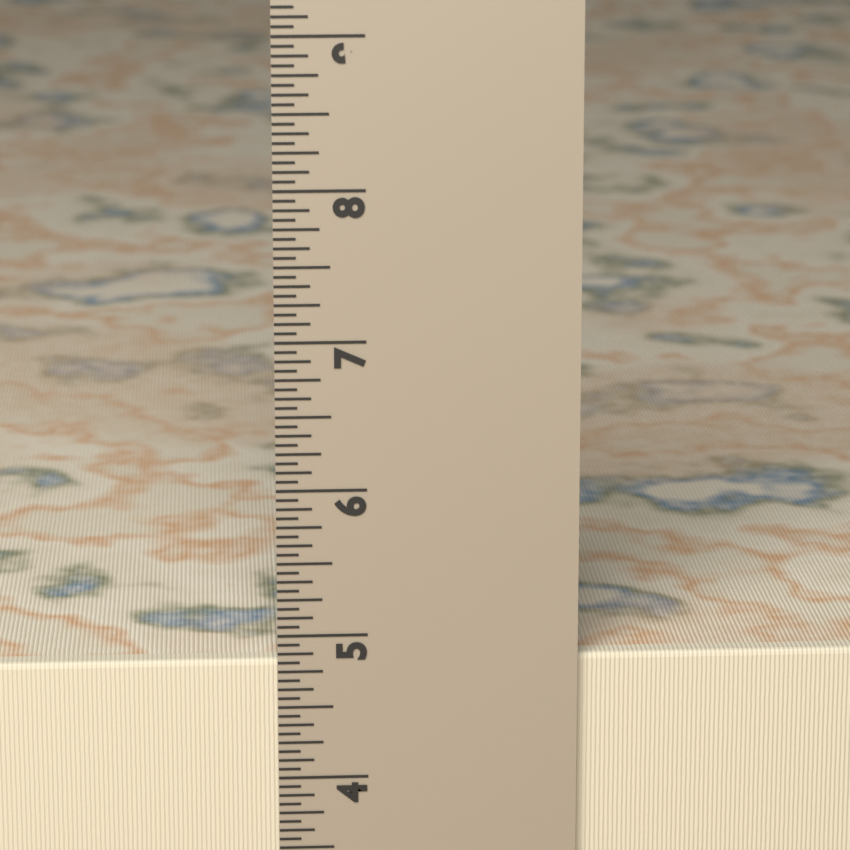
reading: 4.8125 in
